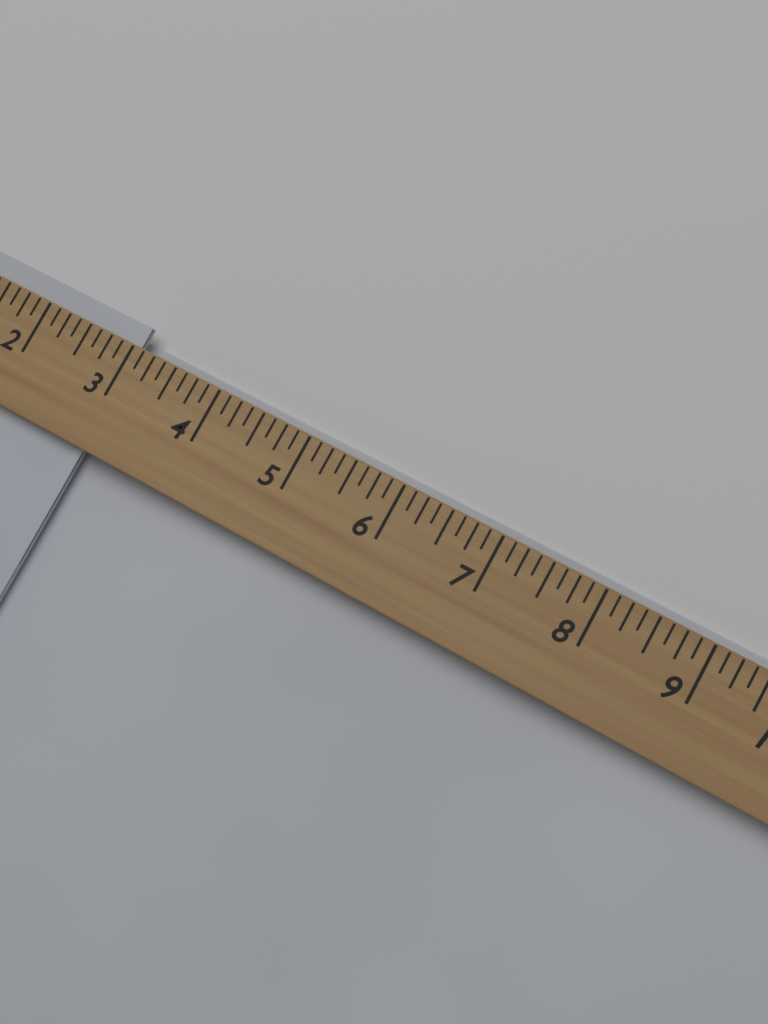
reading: 3.000 (no unit)
